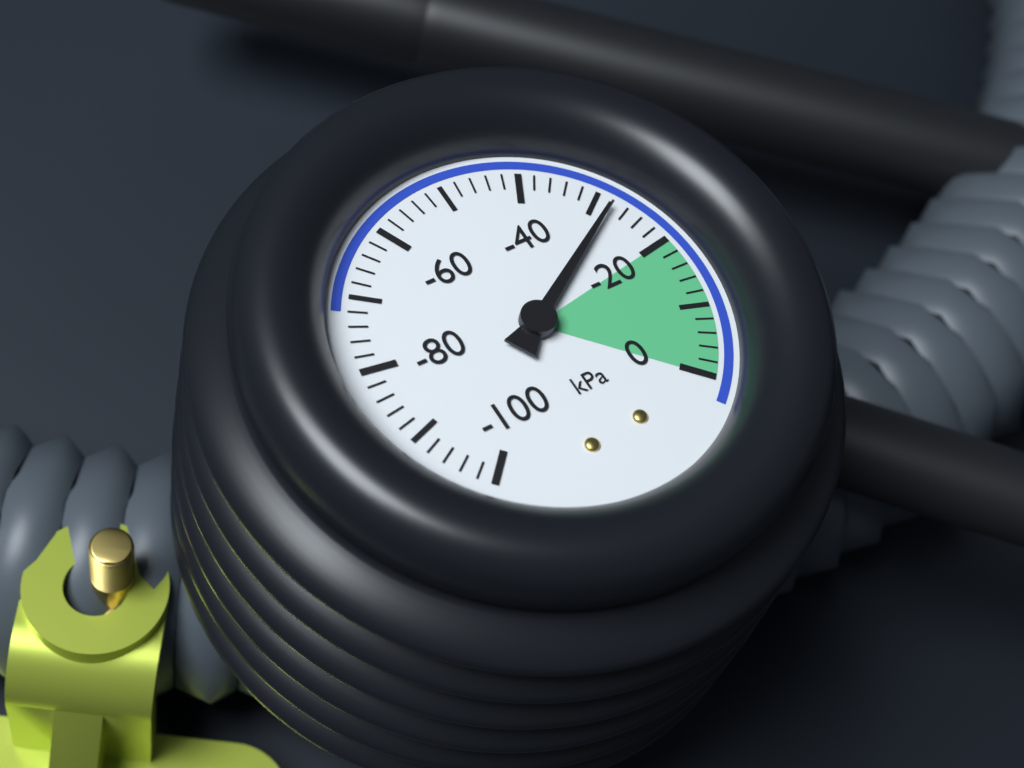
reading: -28 kPa
